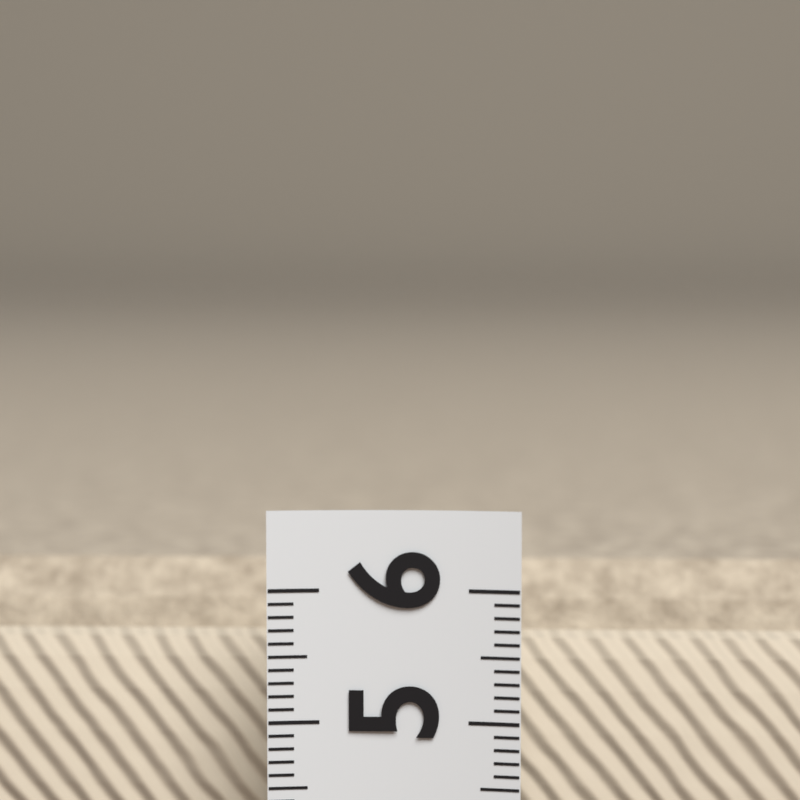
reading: 5.9 (no unit)
